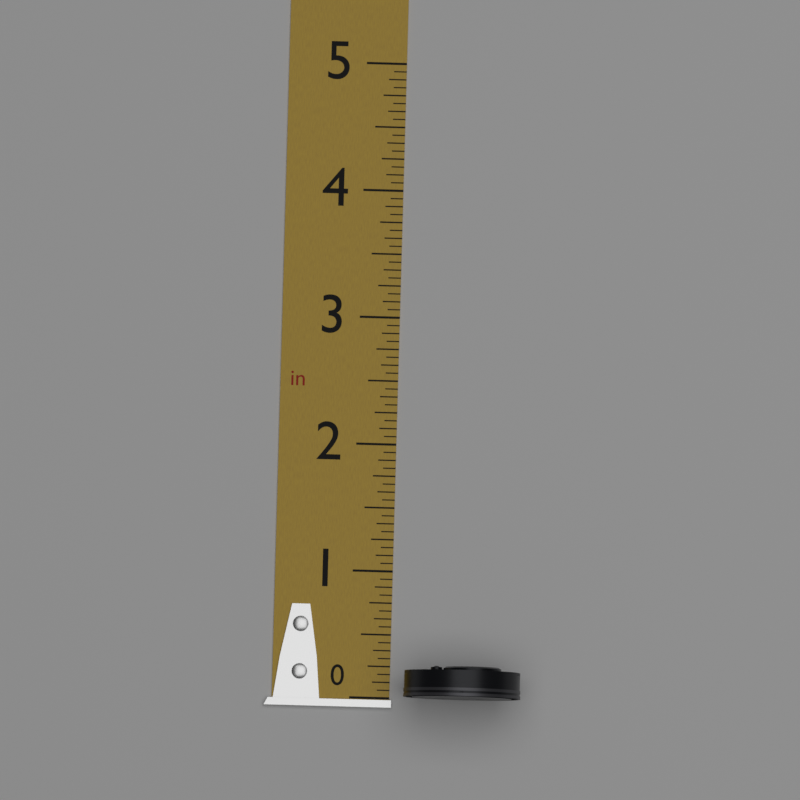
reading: 0.2500 in
